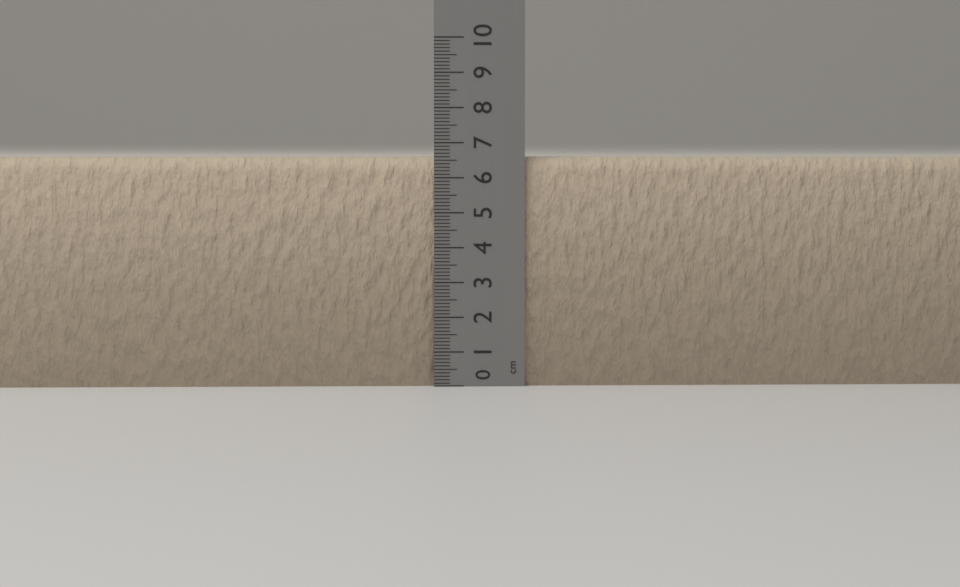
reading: 6.6 cm
